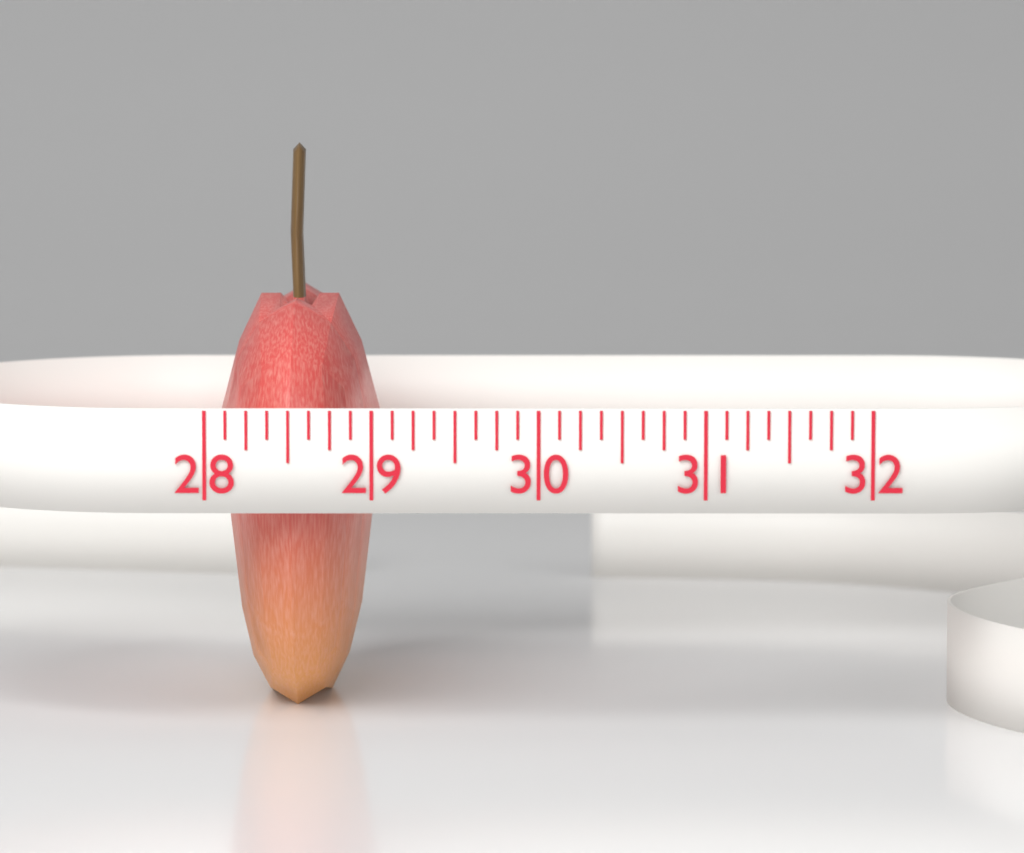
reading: 29.000 (no unit)
